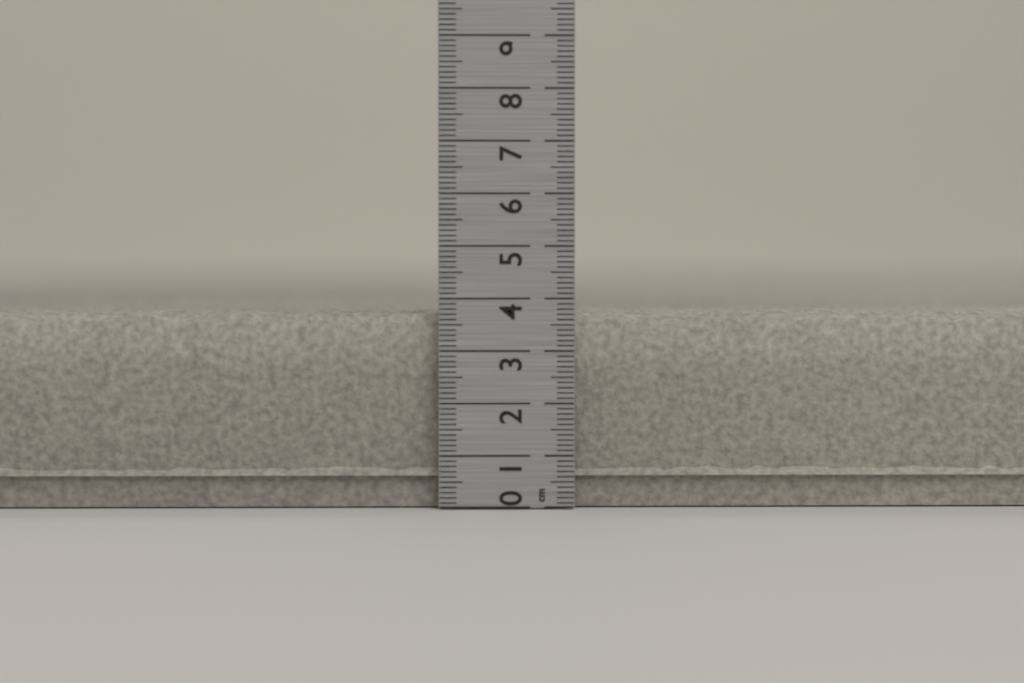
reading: 3.8 cm
